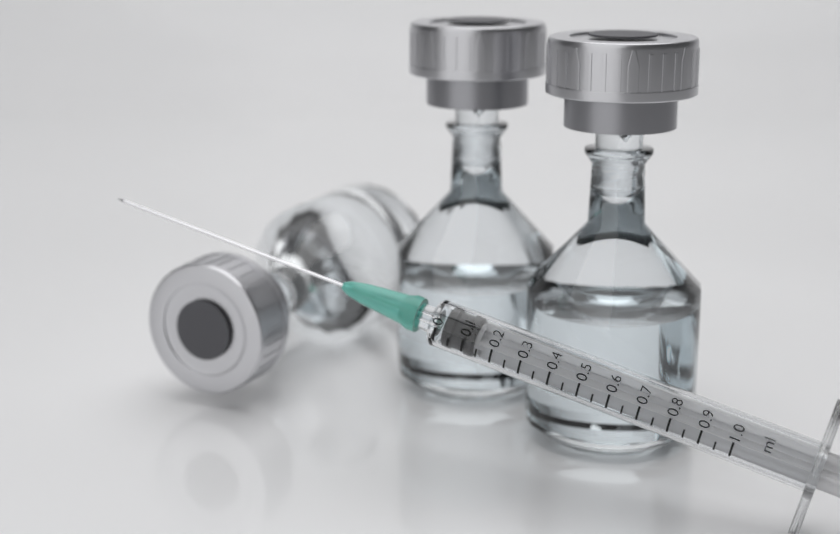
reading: 0.02 ml
